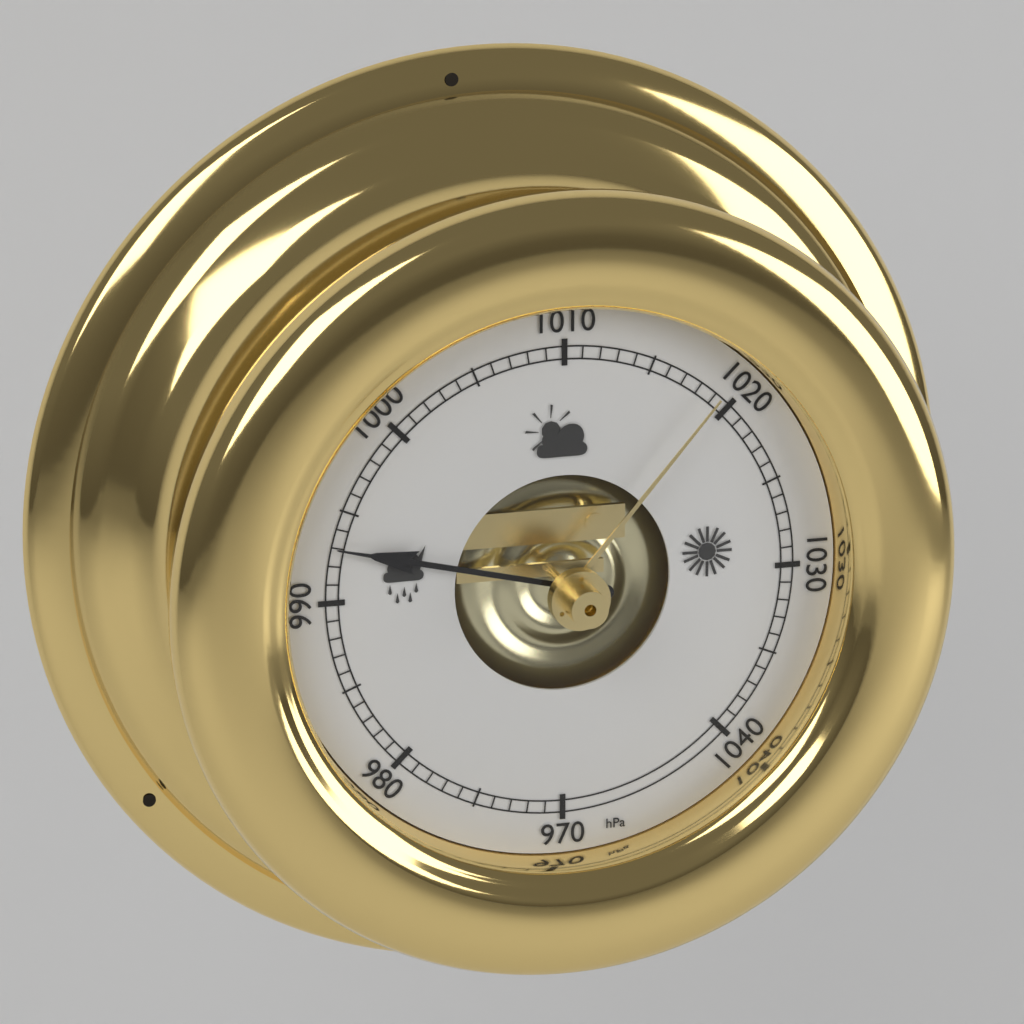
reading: 993 hPa
